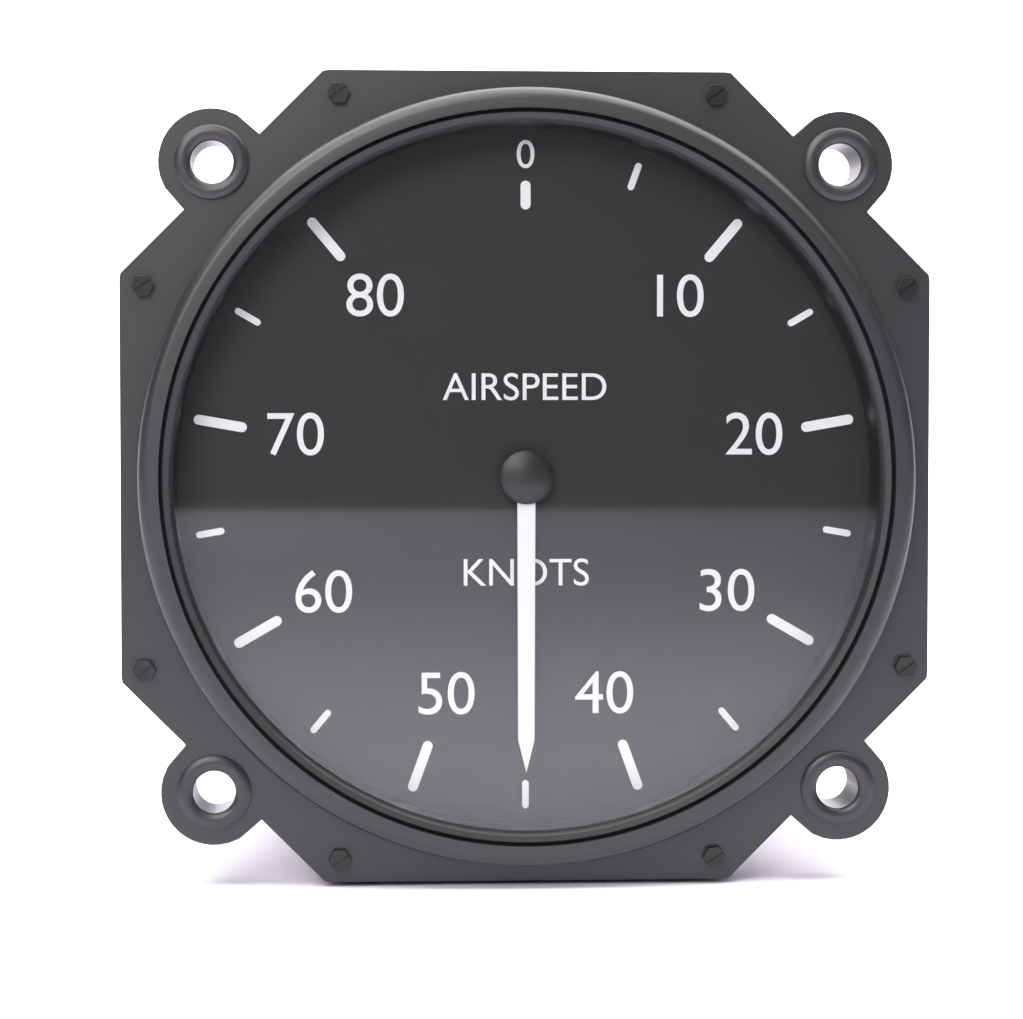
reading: 45 knots
